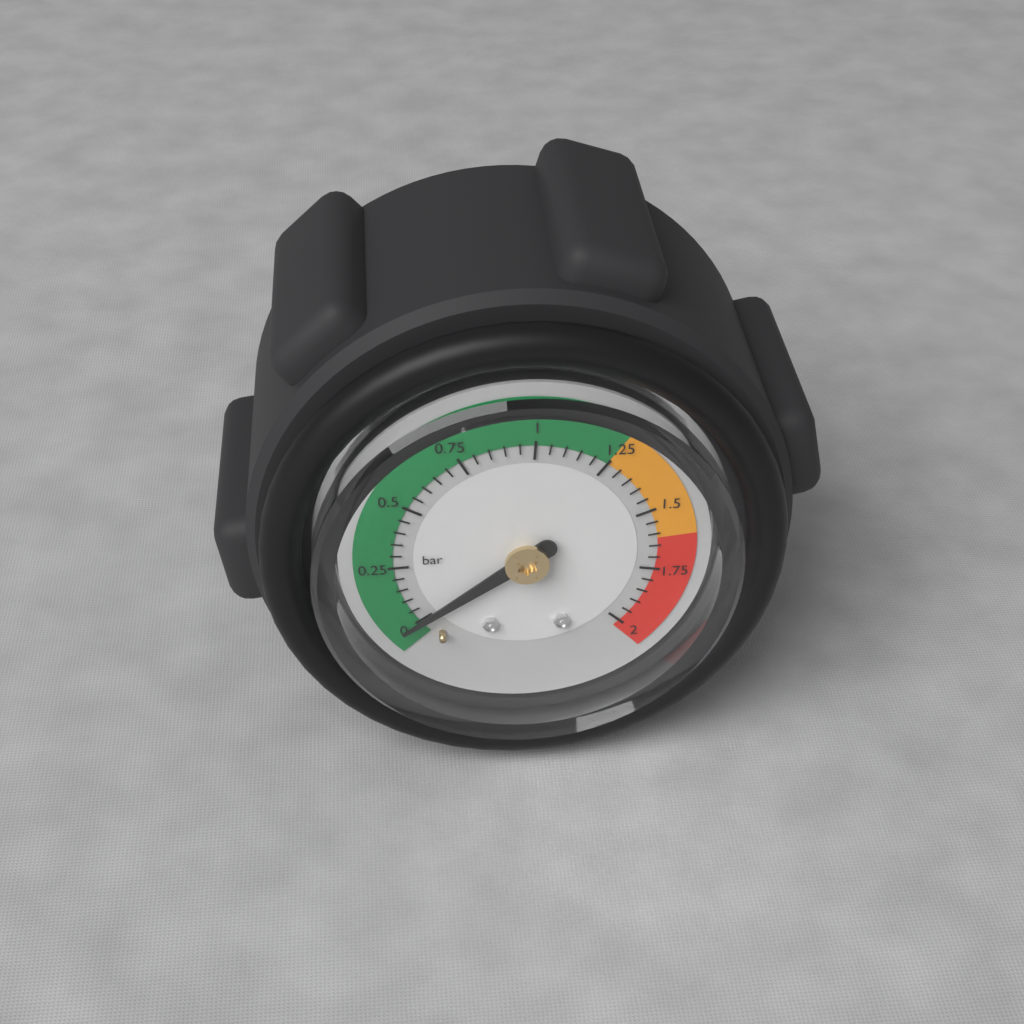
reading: 0.00 bar
